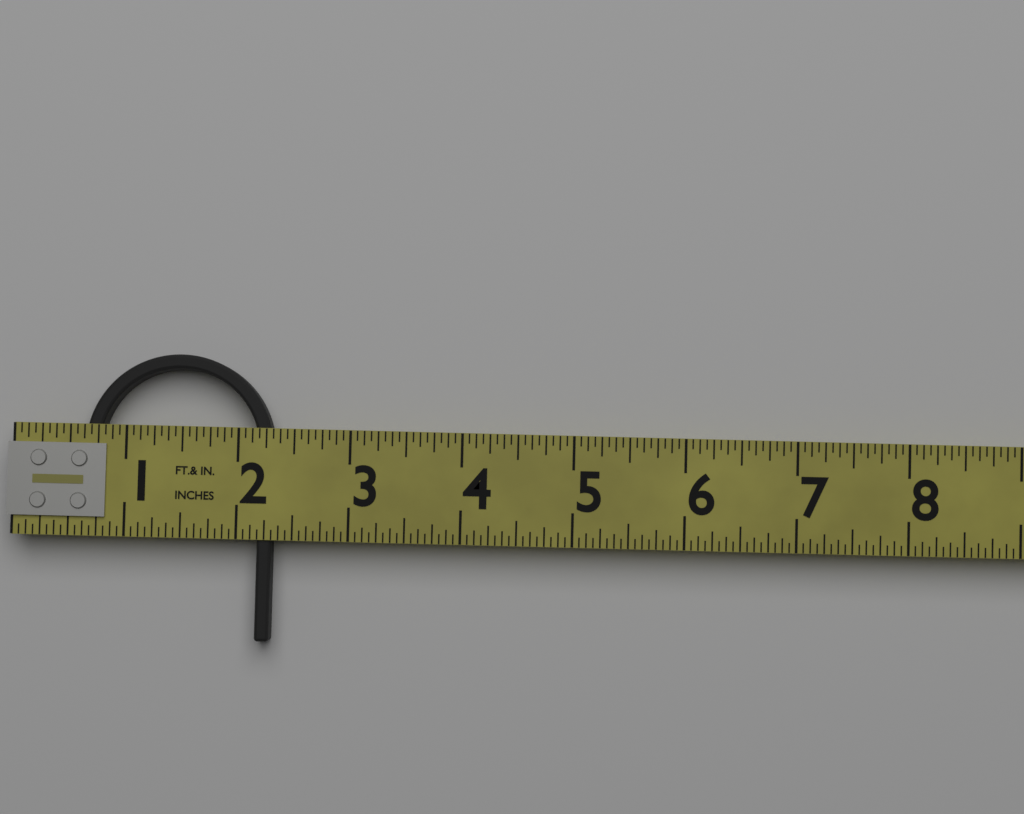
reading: 2.3125 in
